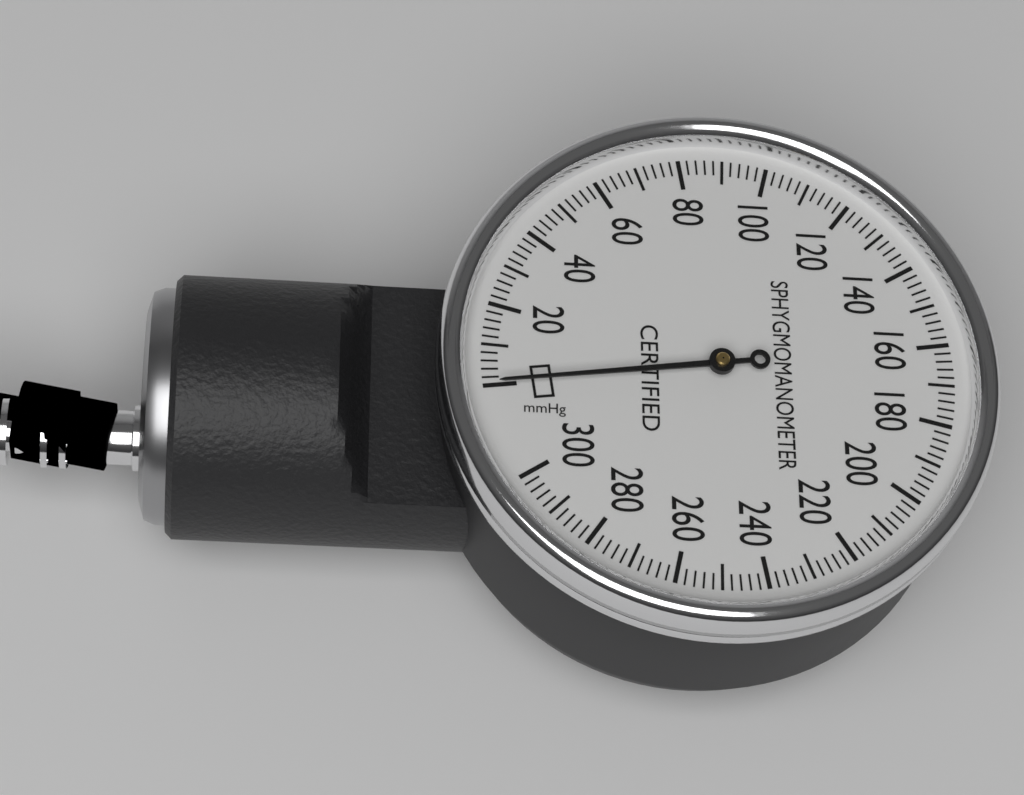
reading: 0 mmHg
